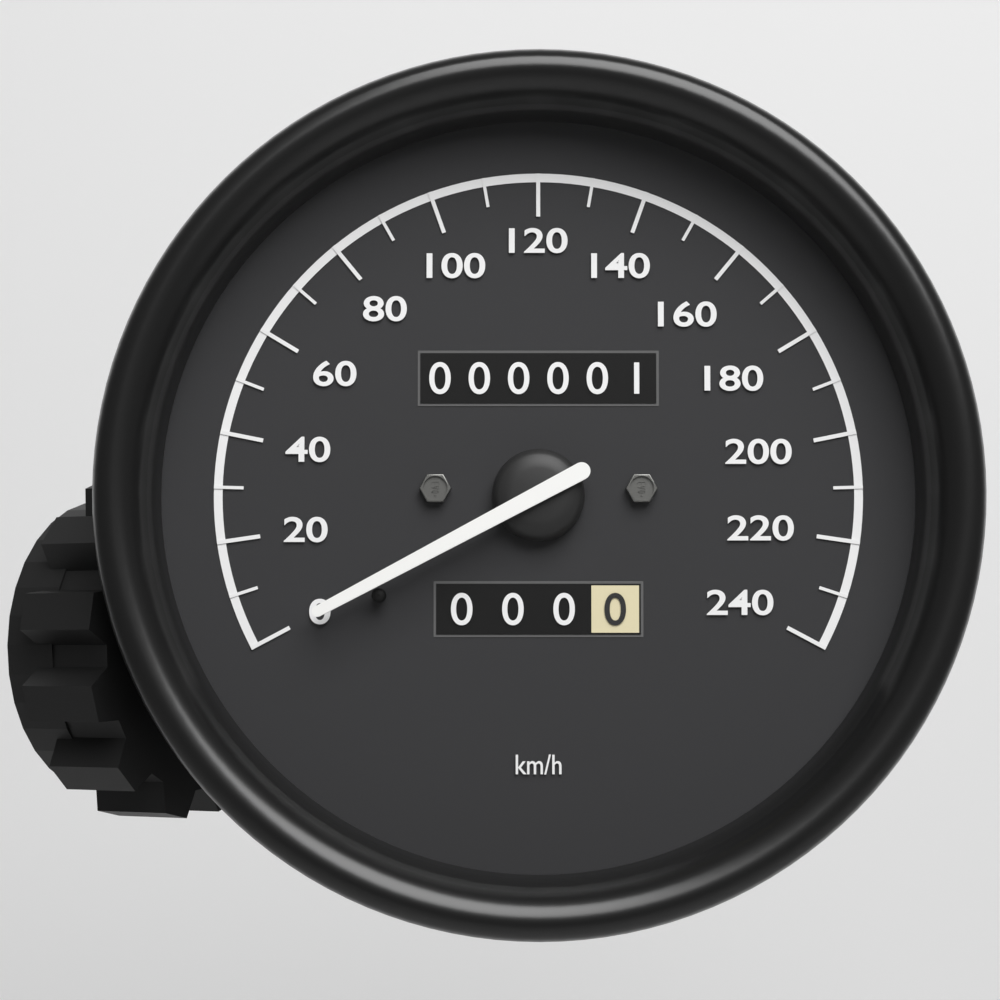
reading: 0 km/h
